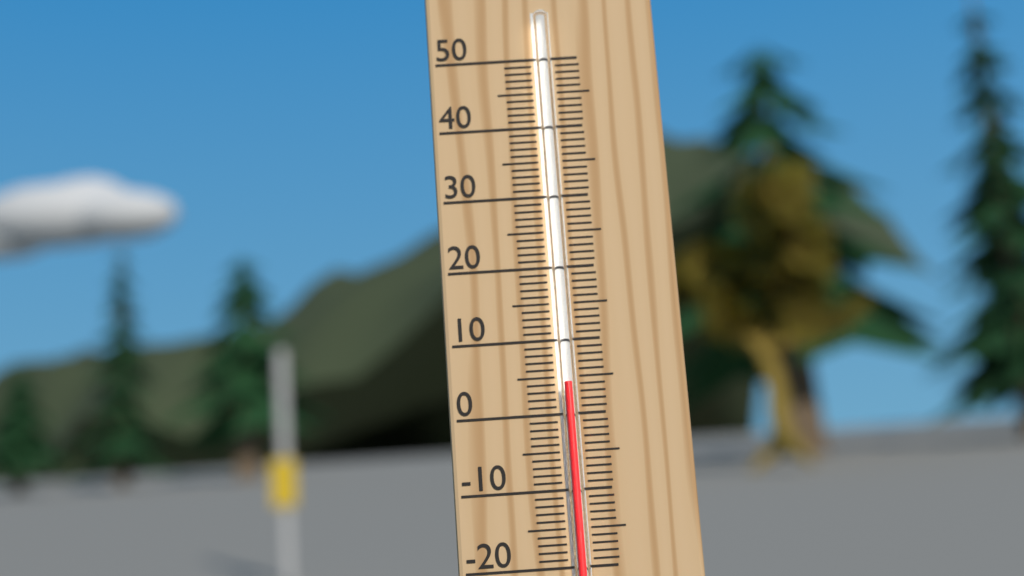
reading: 4 °C
